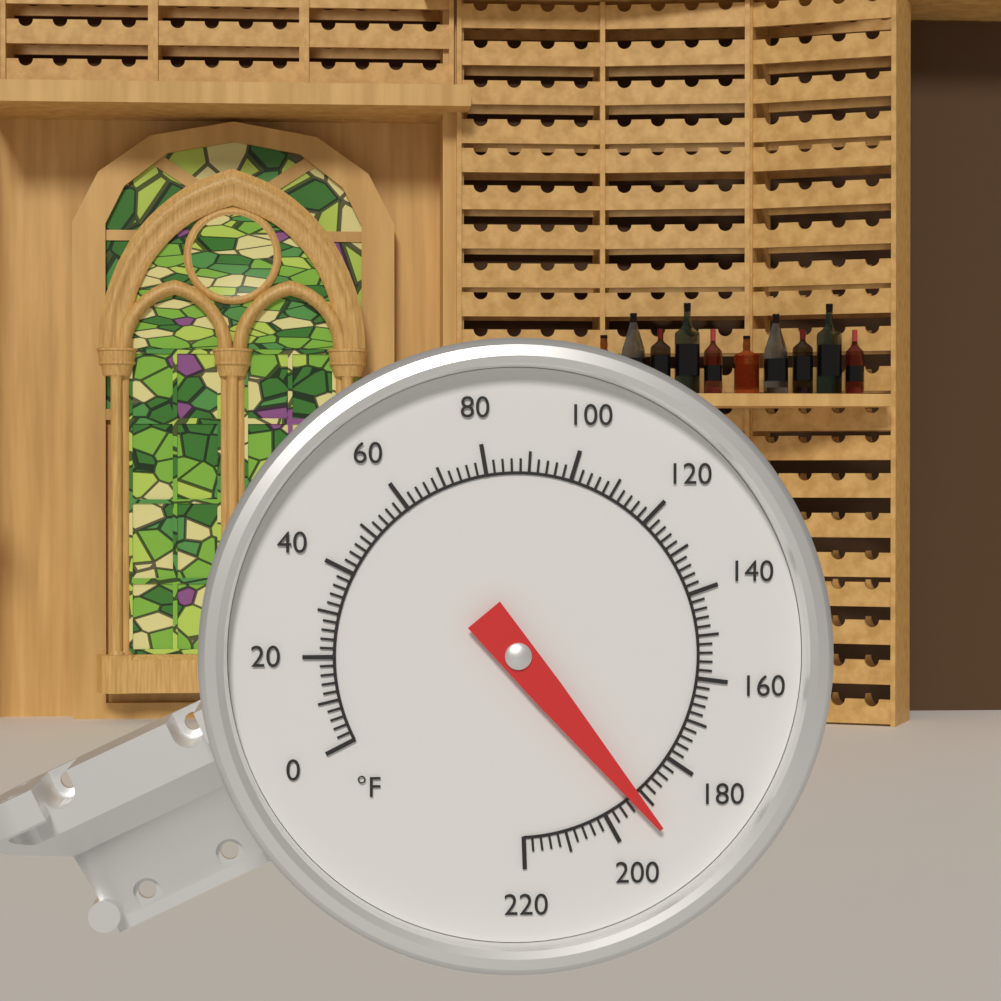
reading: 192 °F
